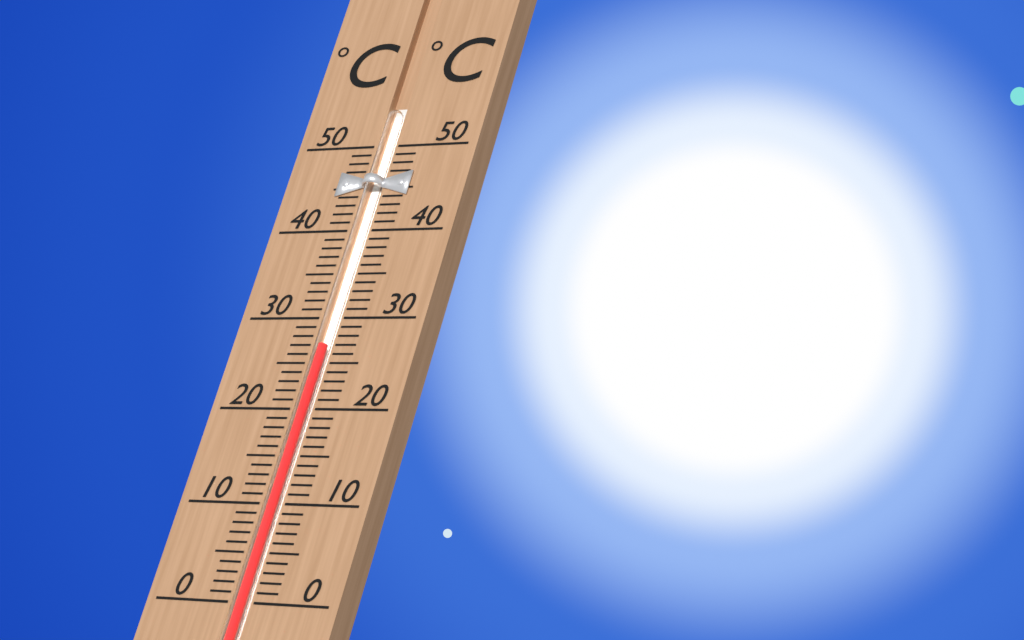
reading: 27 °C
